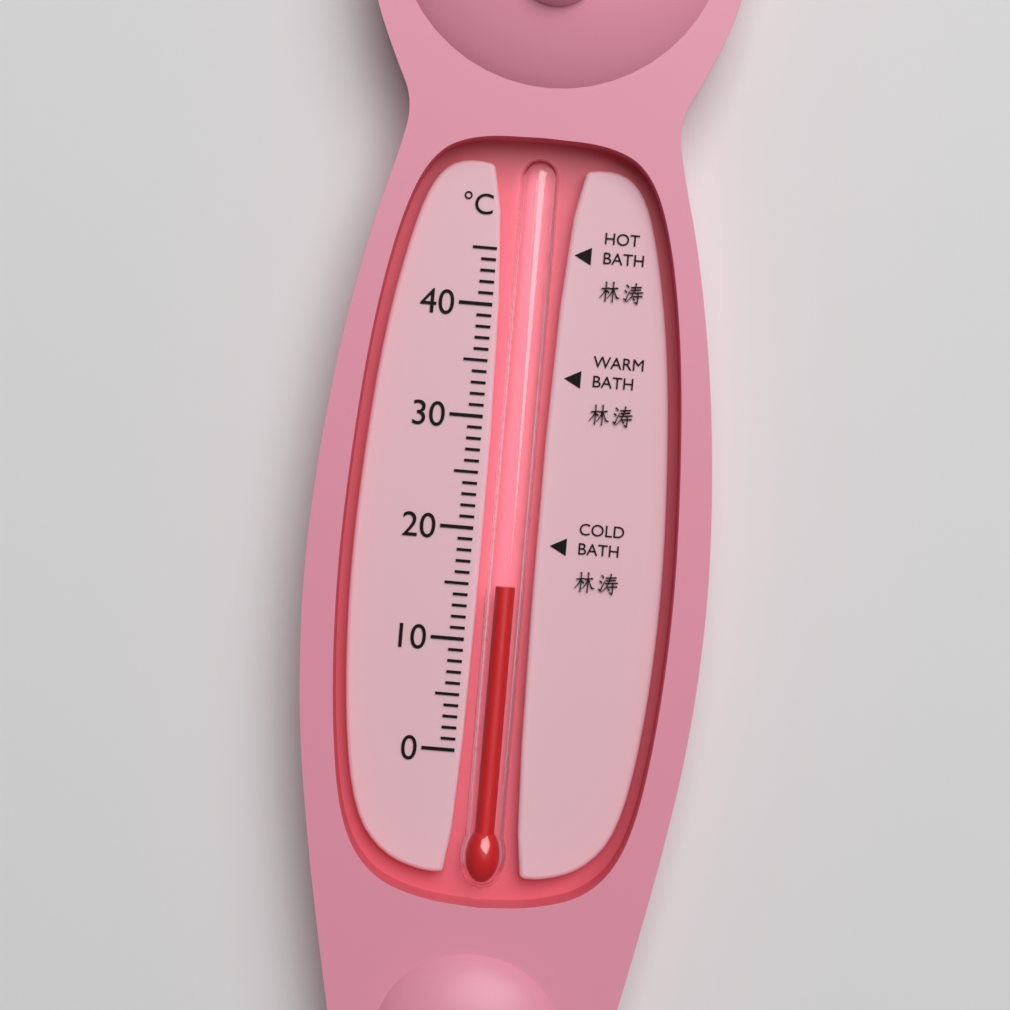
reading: 15 °C
